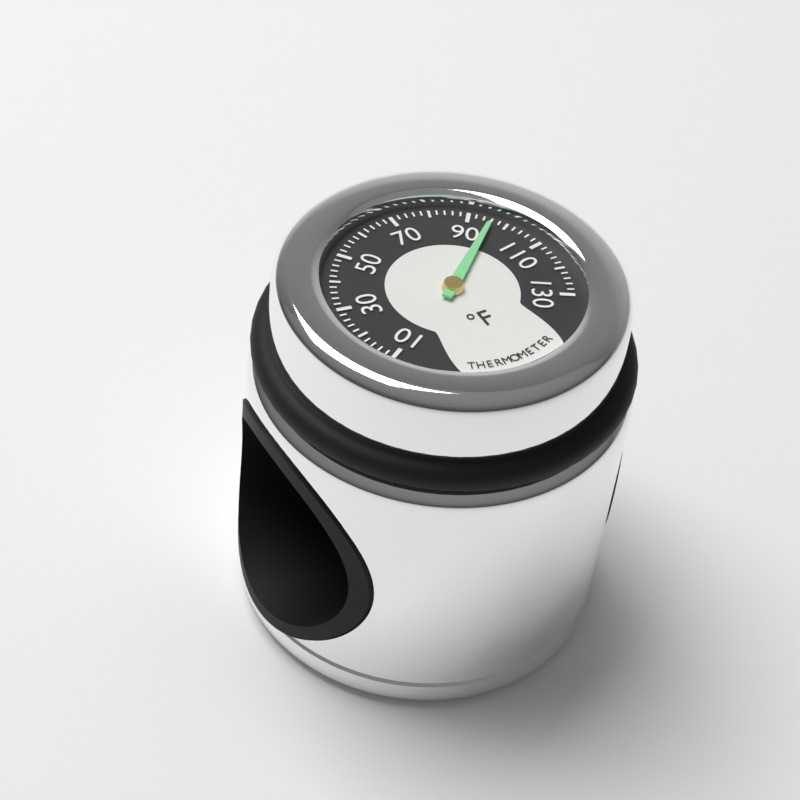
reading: 96 °F
